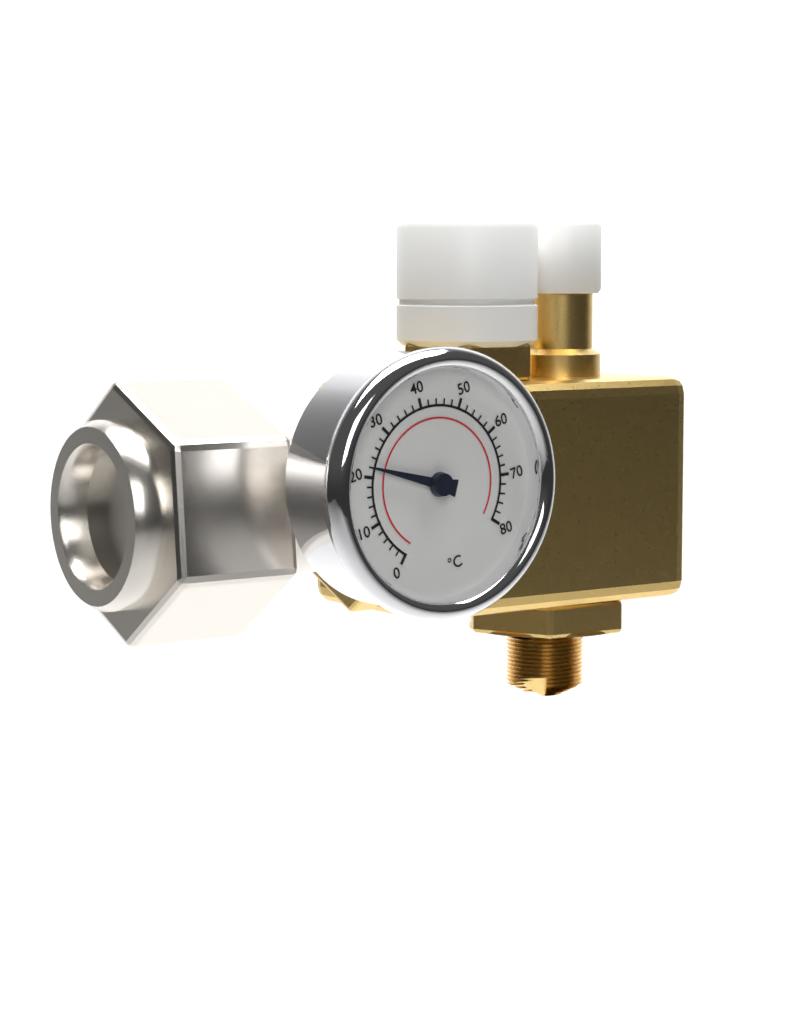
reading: 22 °C
